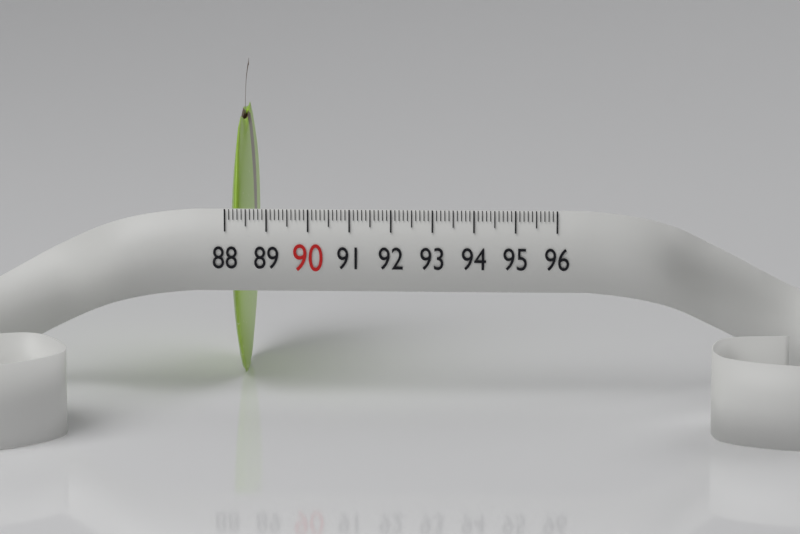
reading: 88.5 (no unit)
